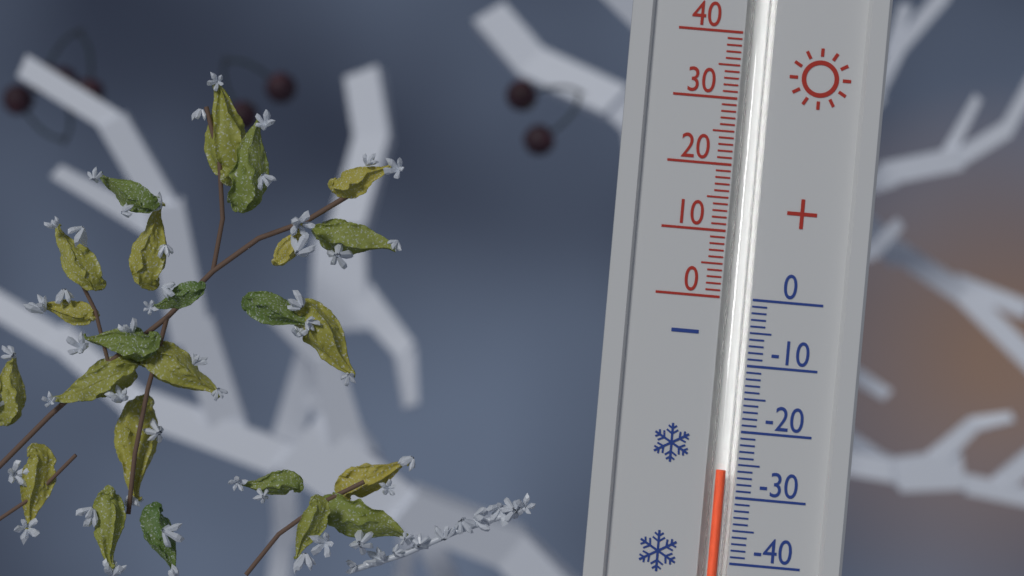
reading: -26 (no unit)
